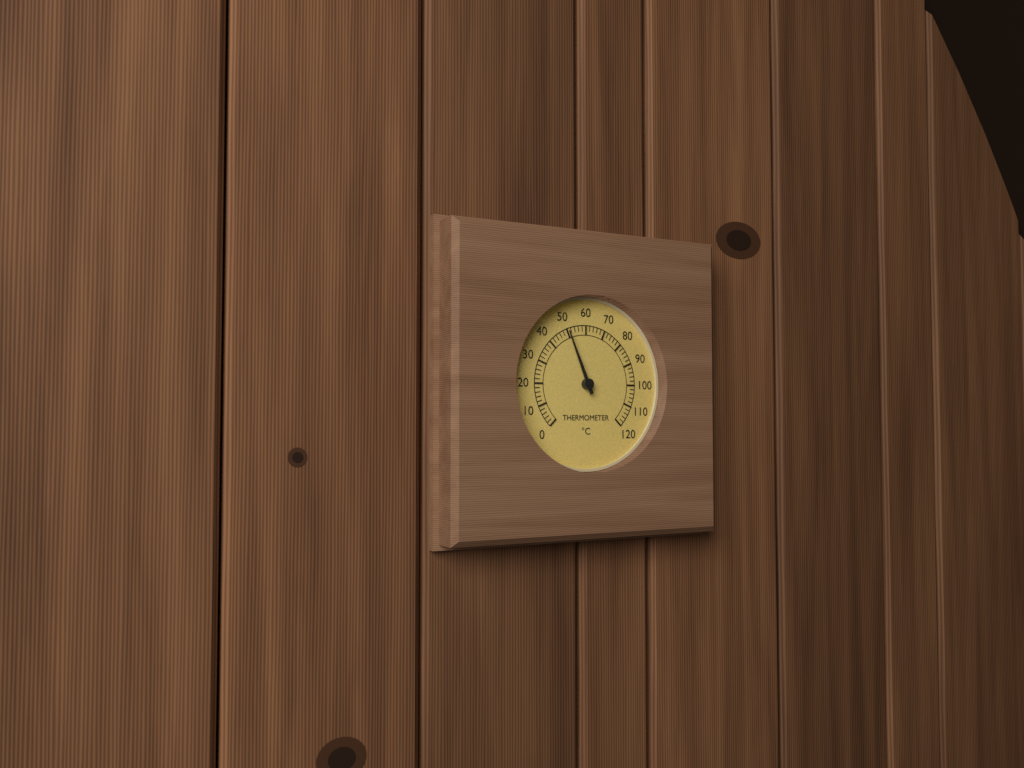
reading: 50 °C
